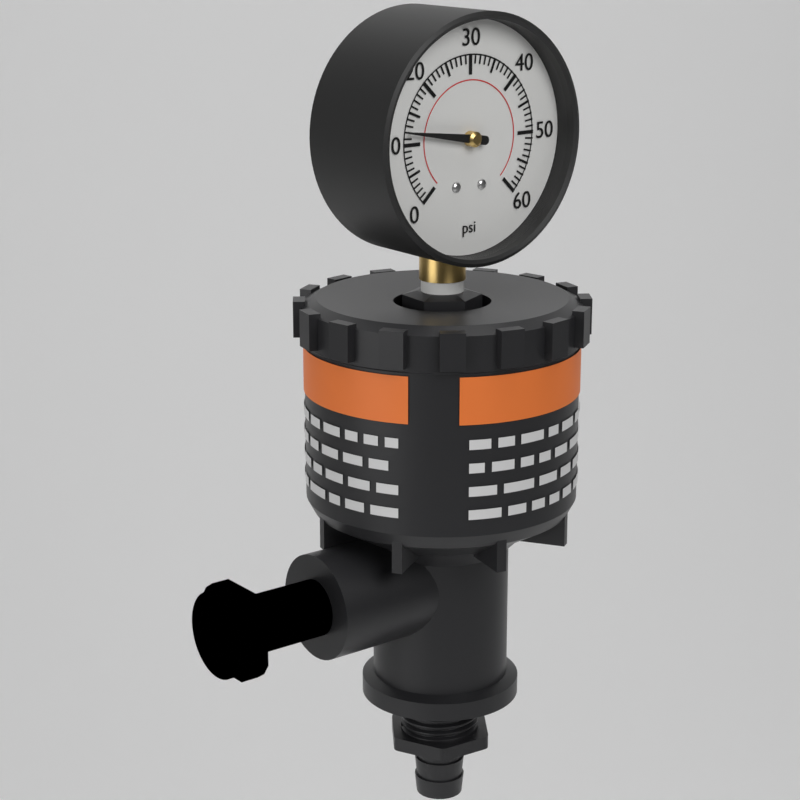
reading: 12 psi
